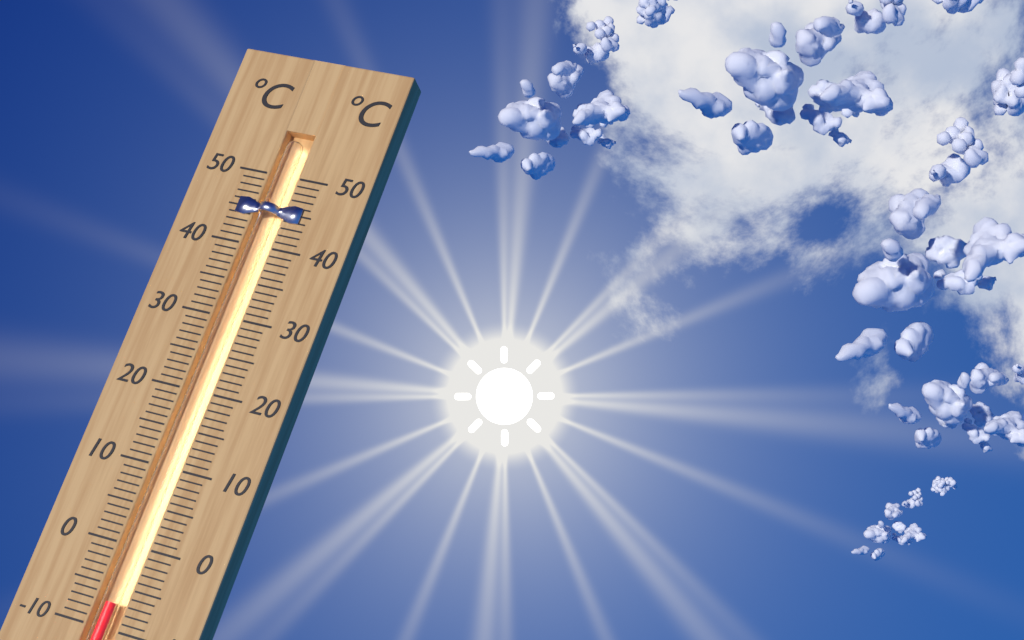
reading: -7 °C
